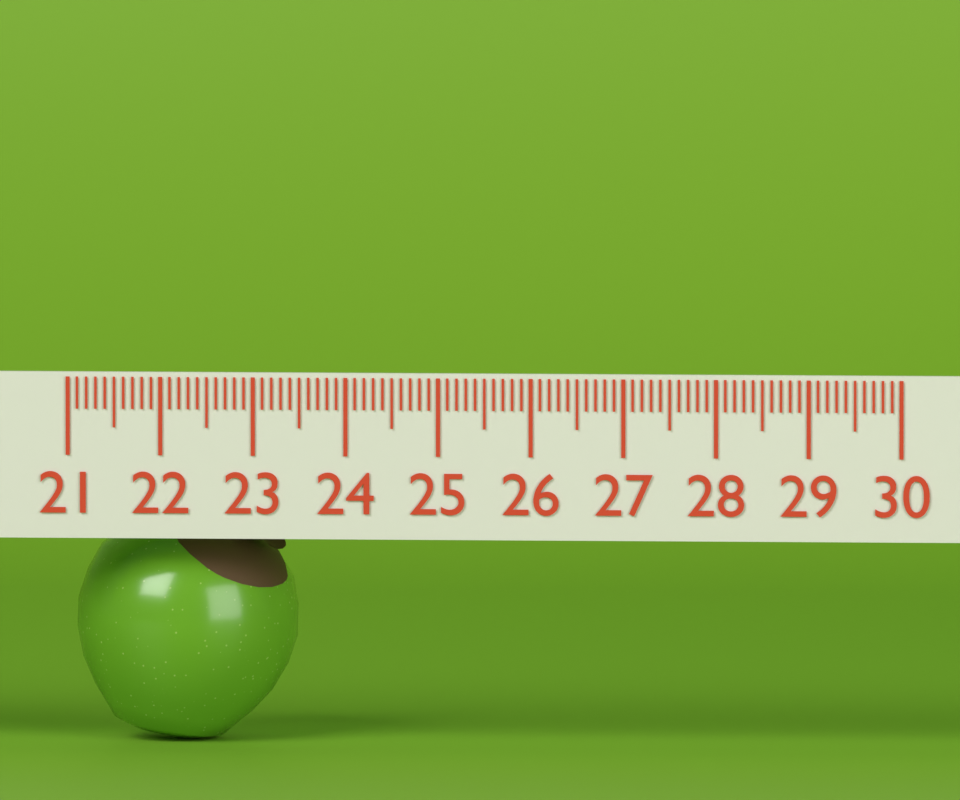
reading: 23.4 (no unit)
